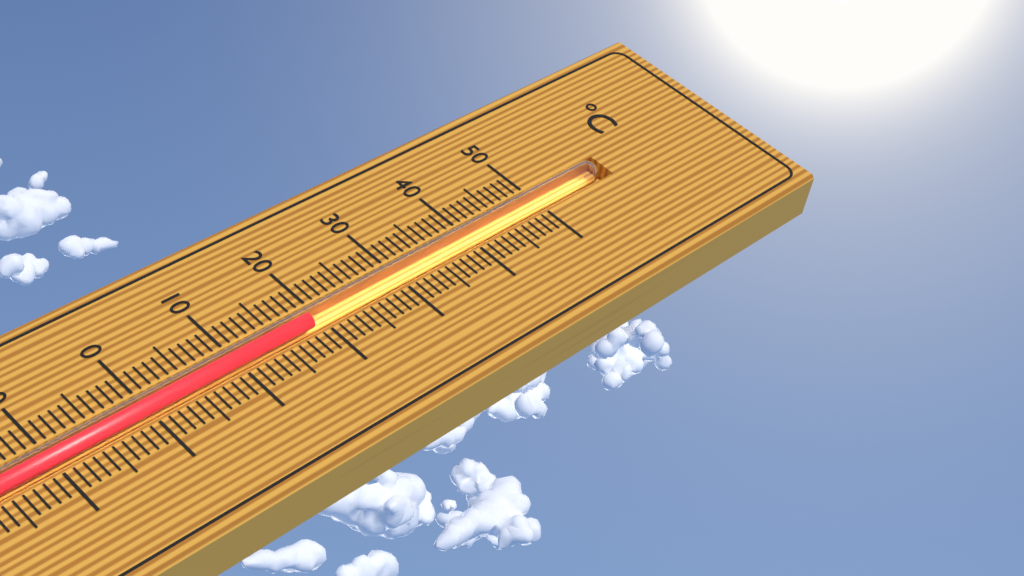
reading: 19 °C
